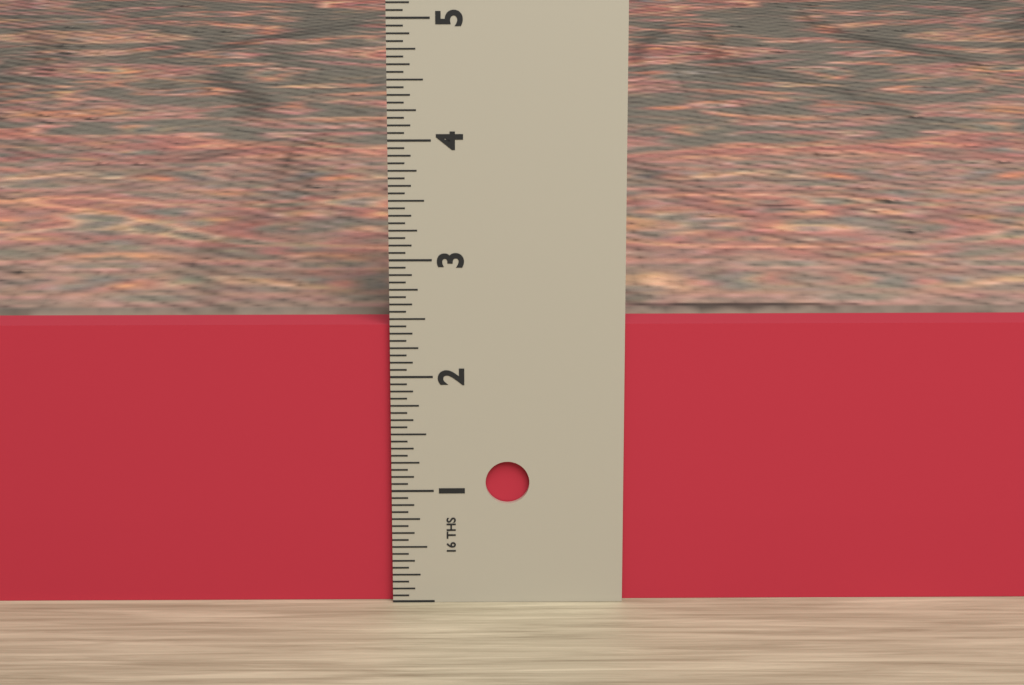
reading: 2.4375 in
